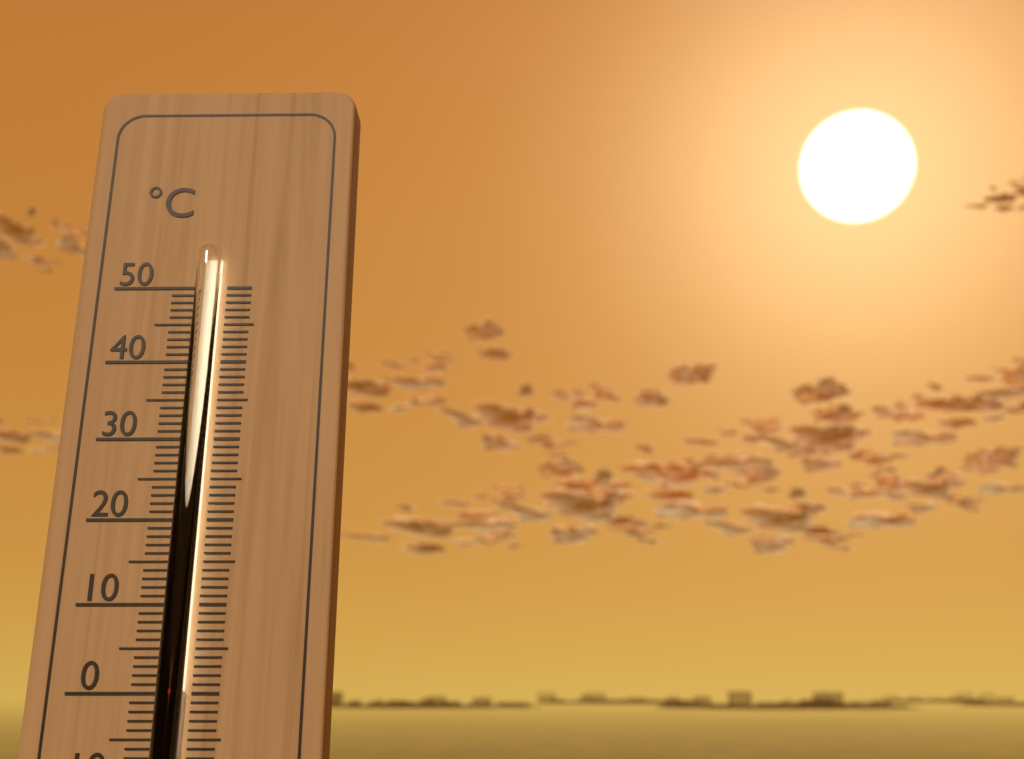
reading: 1 °C
